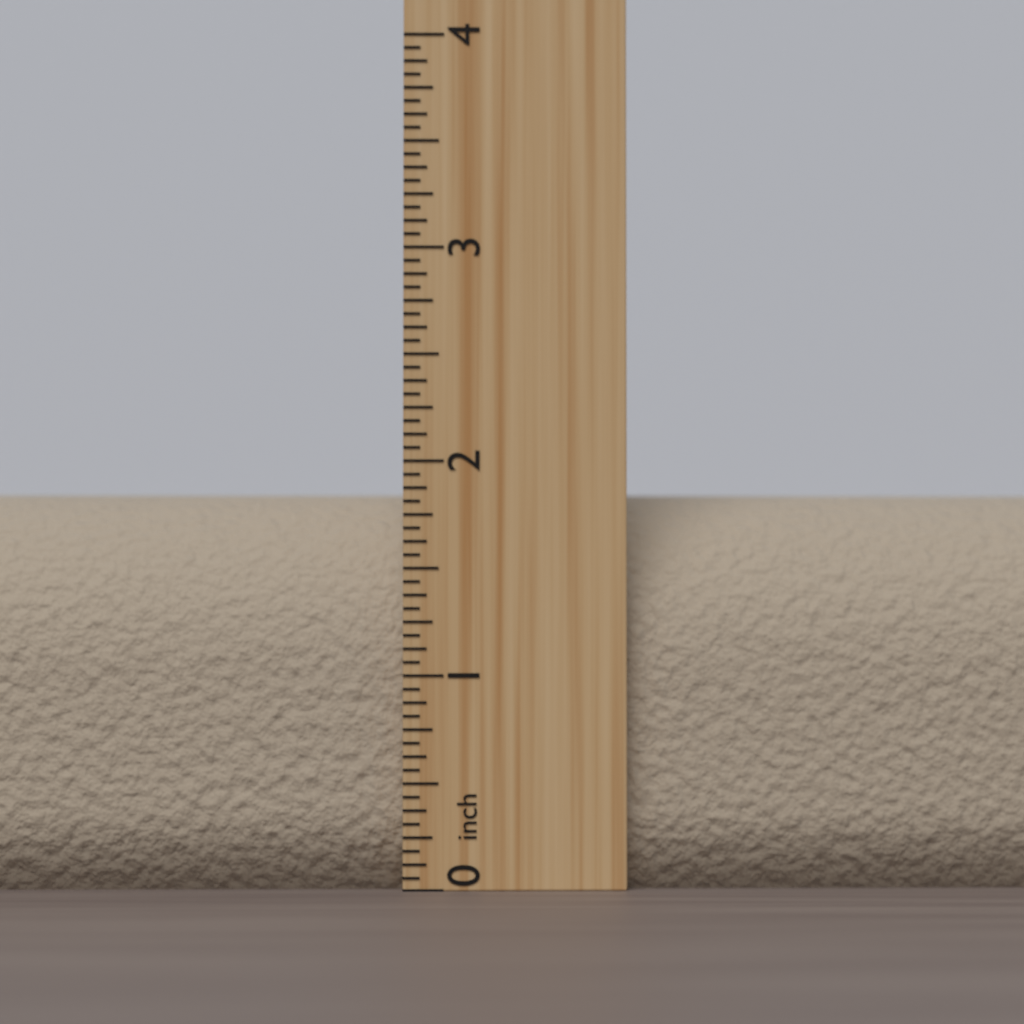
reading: 1.8750 inch
